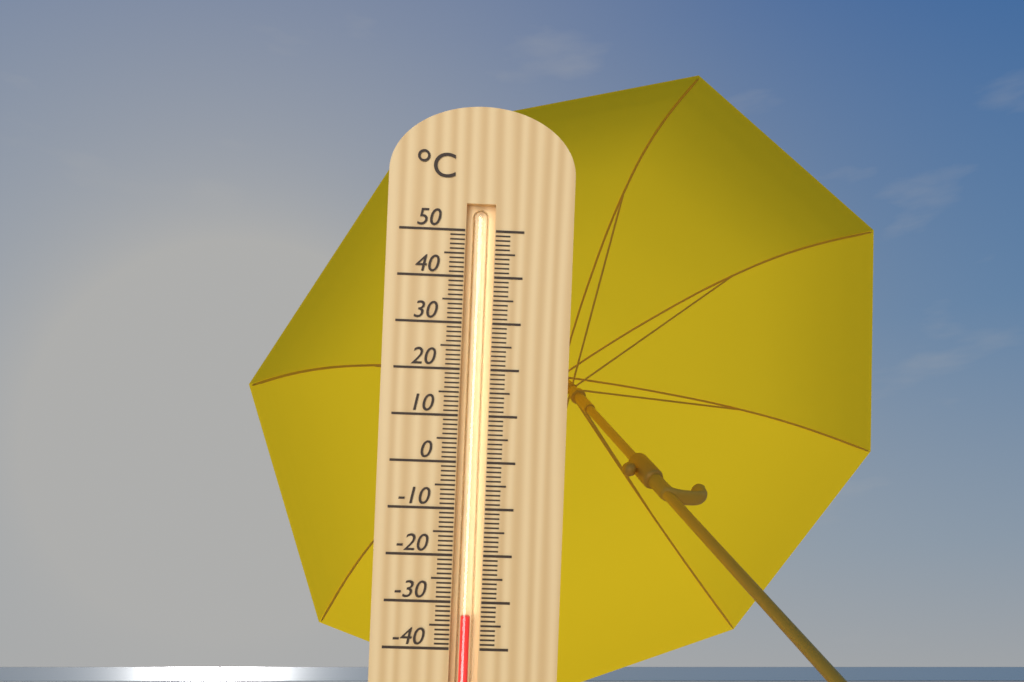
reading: -33 °C
